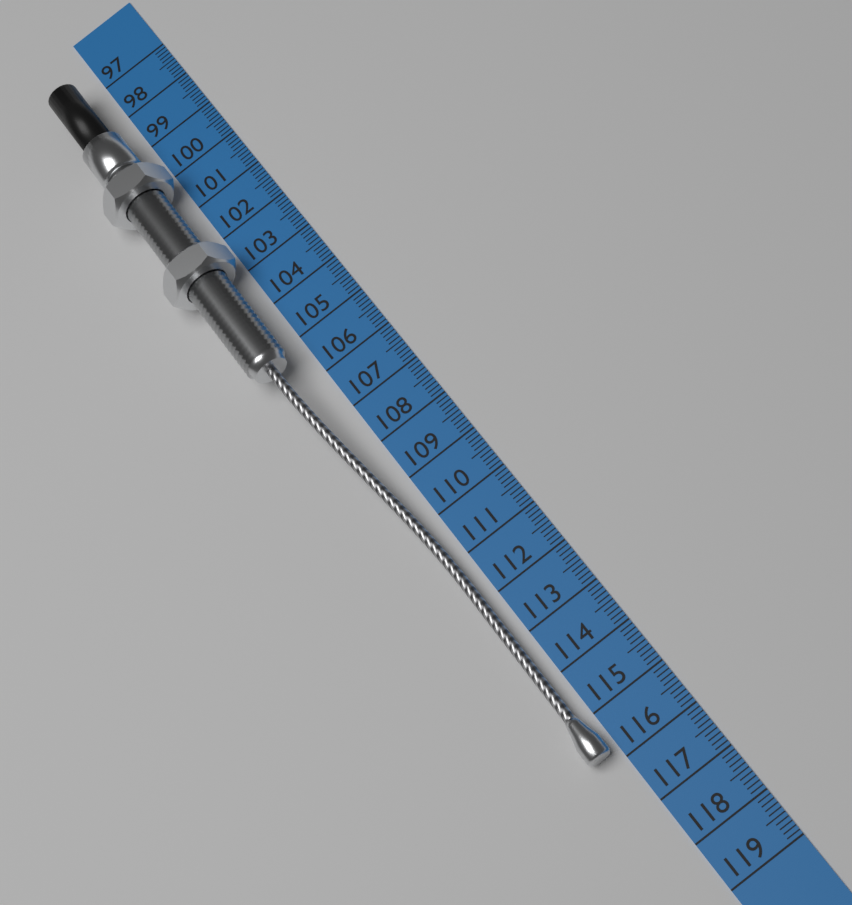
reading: 115.8 cm
